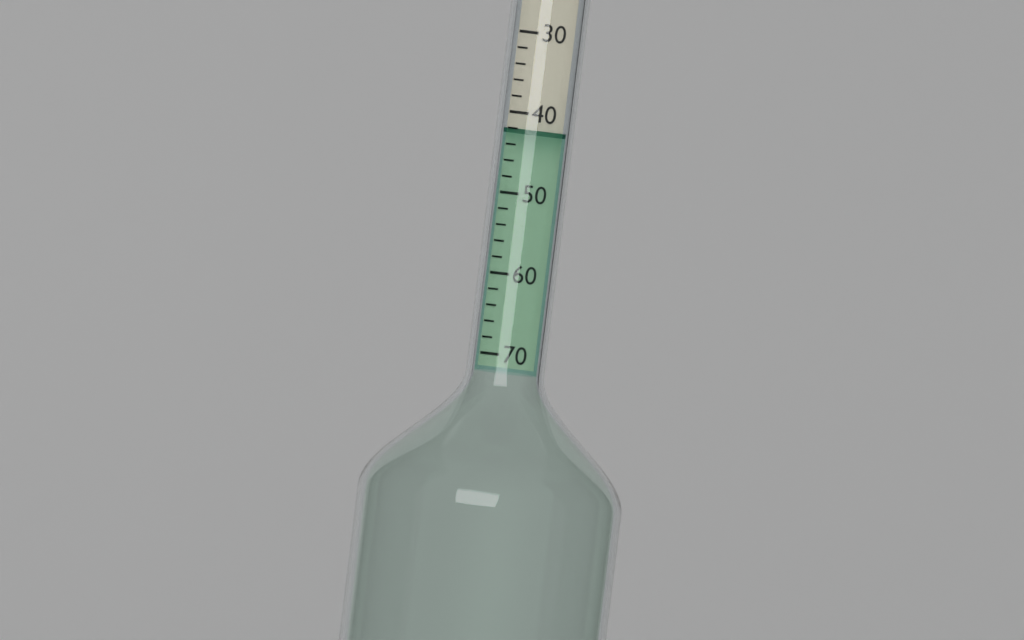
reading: 42 (no unit)
